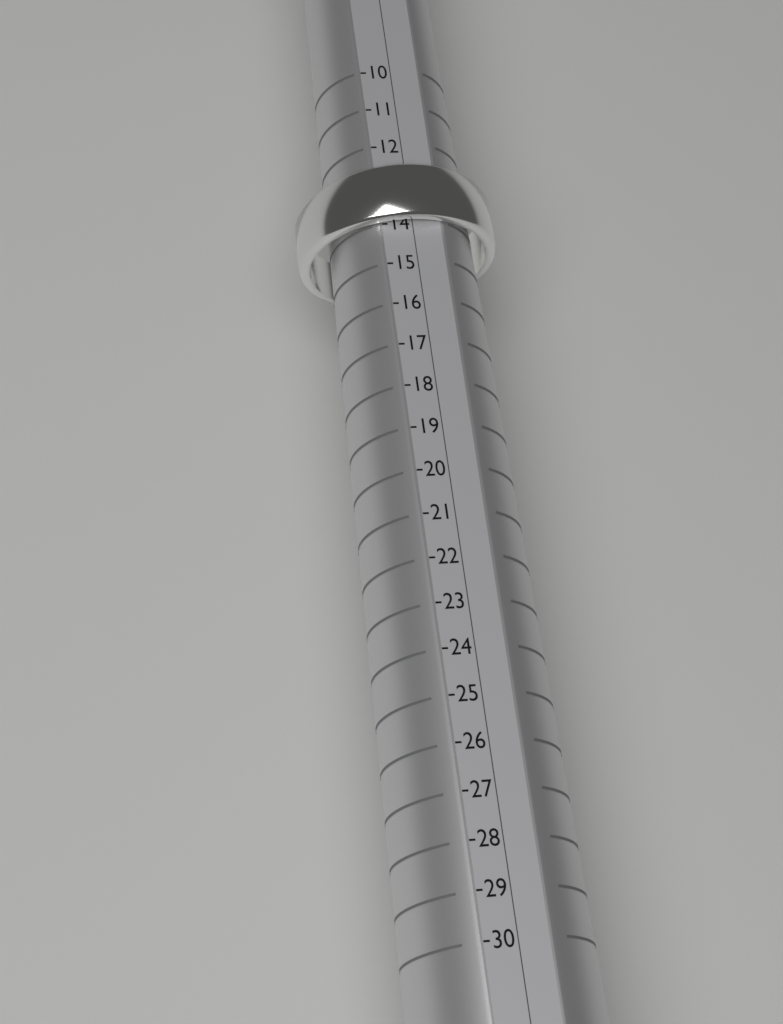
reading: 14 (no unit)
